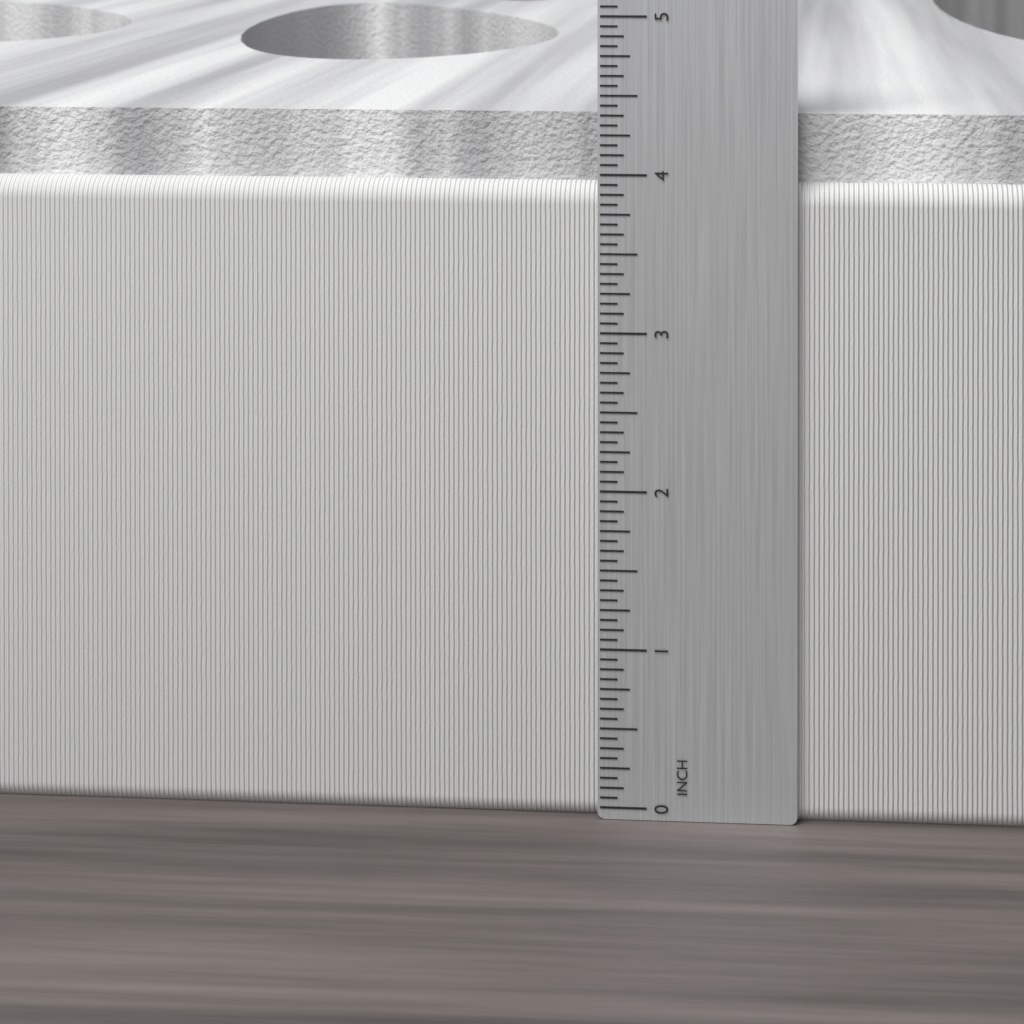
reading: 4.3750 in
